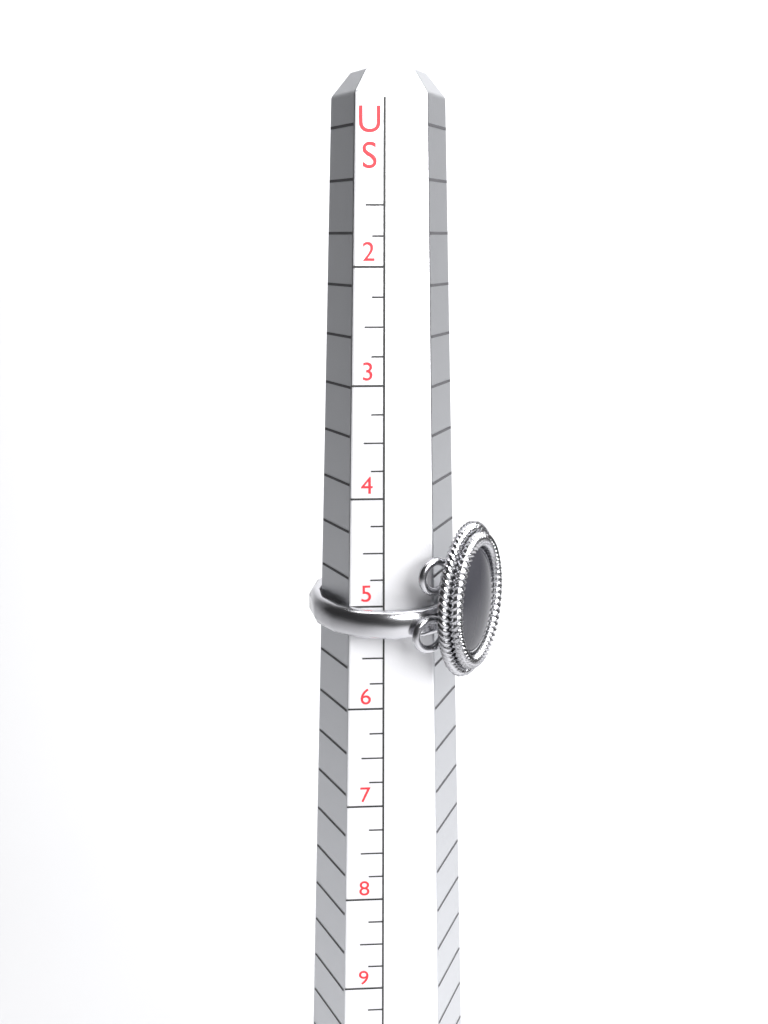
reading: 5.25 US
